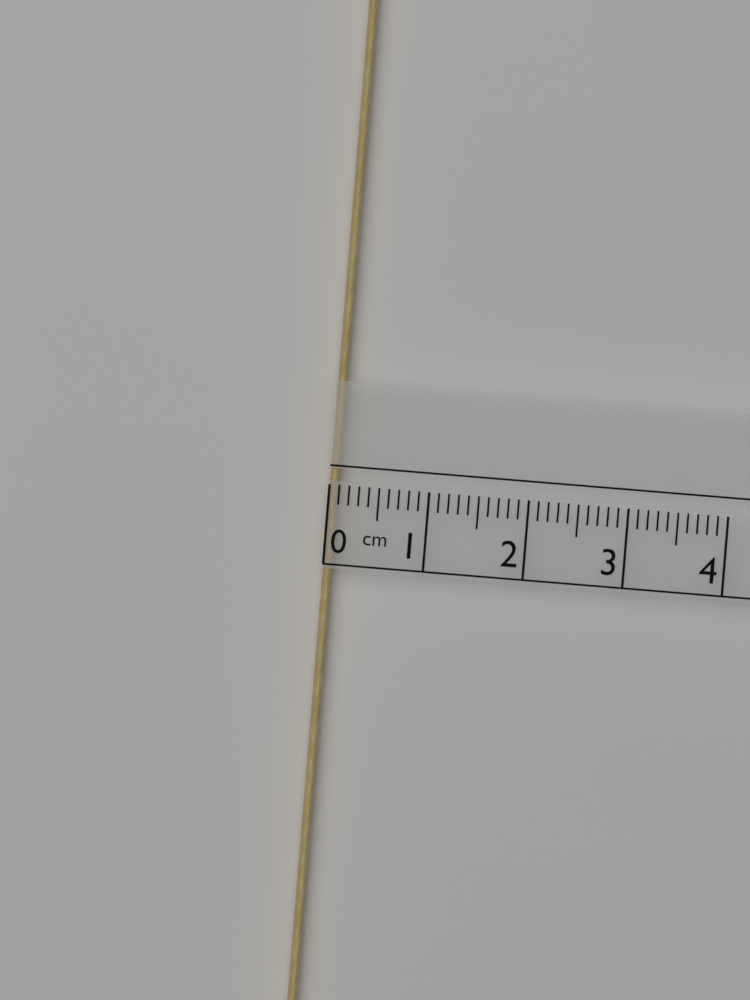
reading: 0.1 cm
